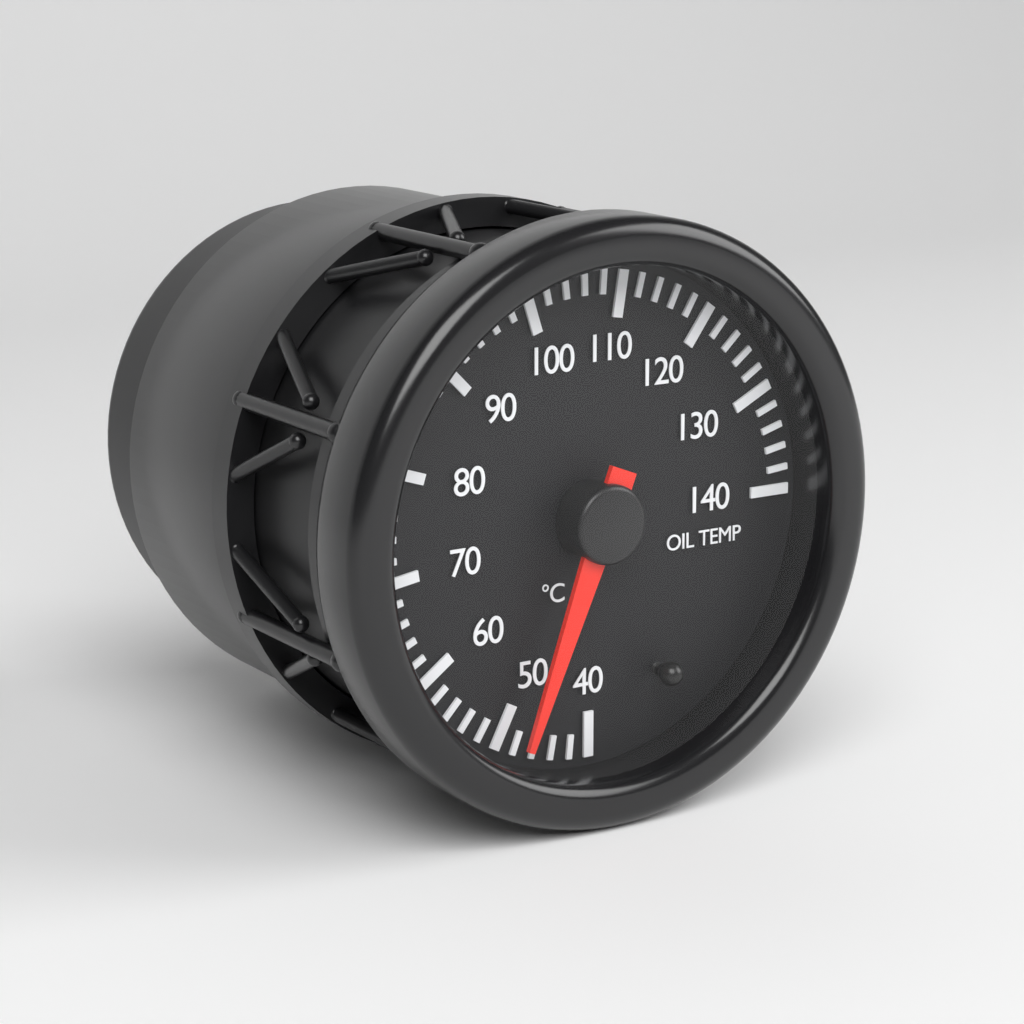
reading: 48 °C
